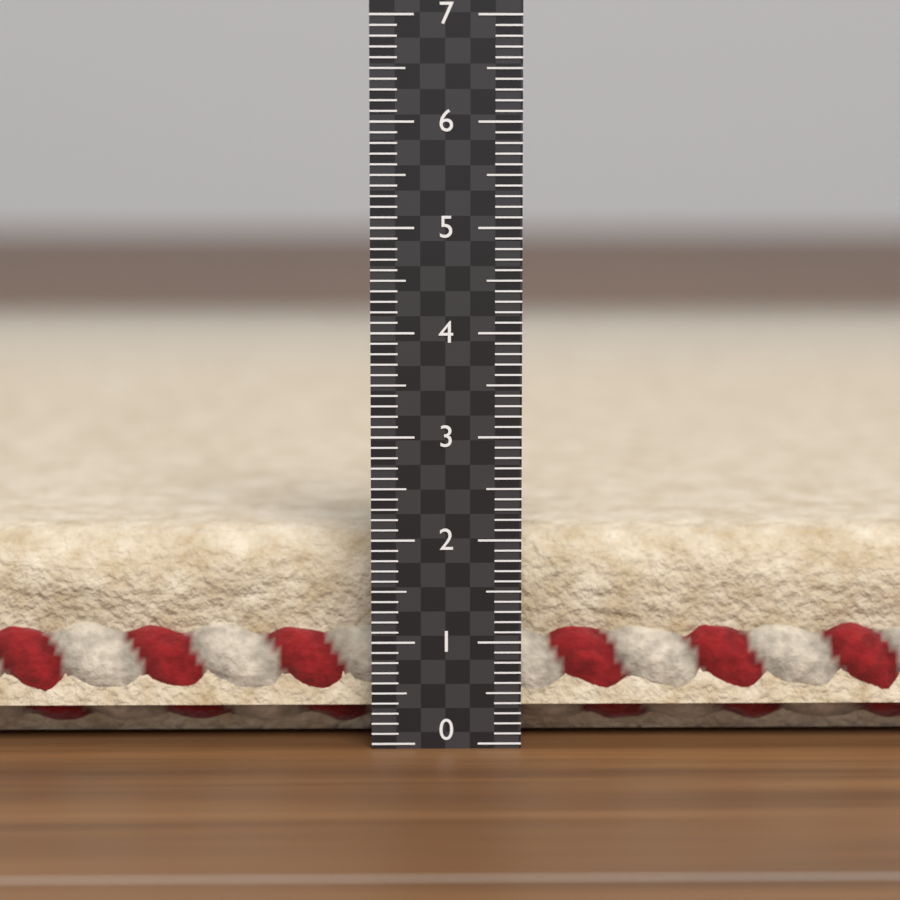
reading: 2.0 (no unit)
